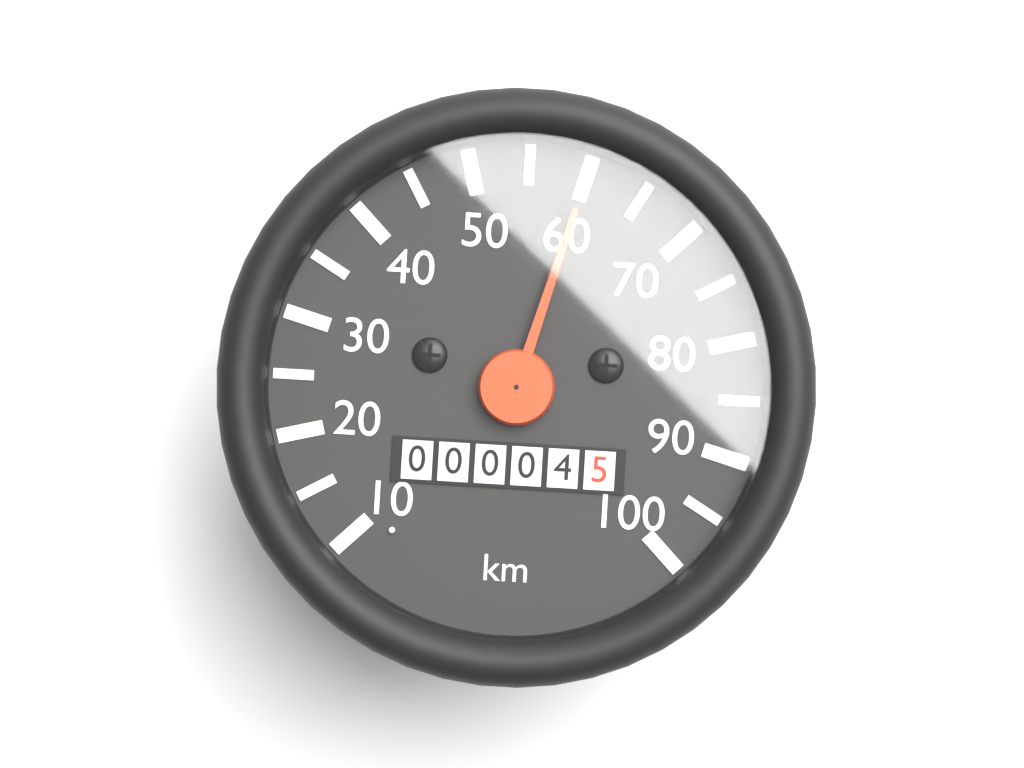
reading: 60 km/h
